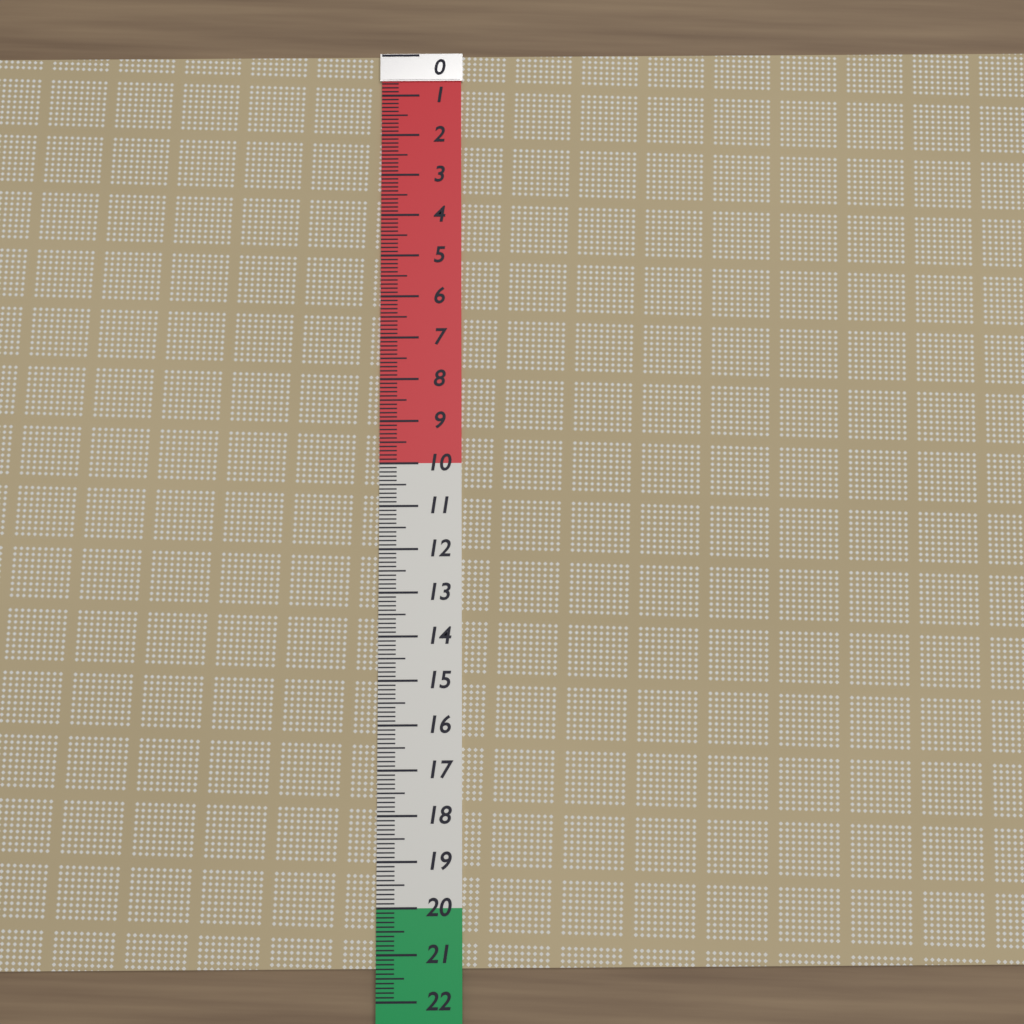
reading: 21.3 (no unit)
